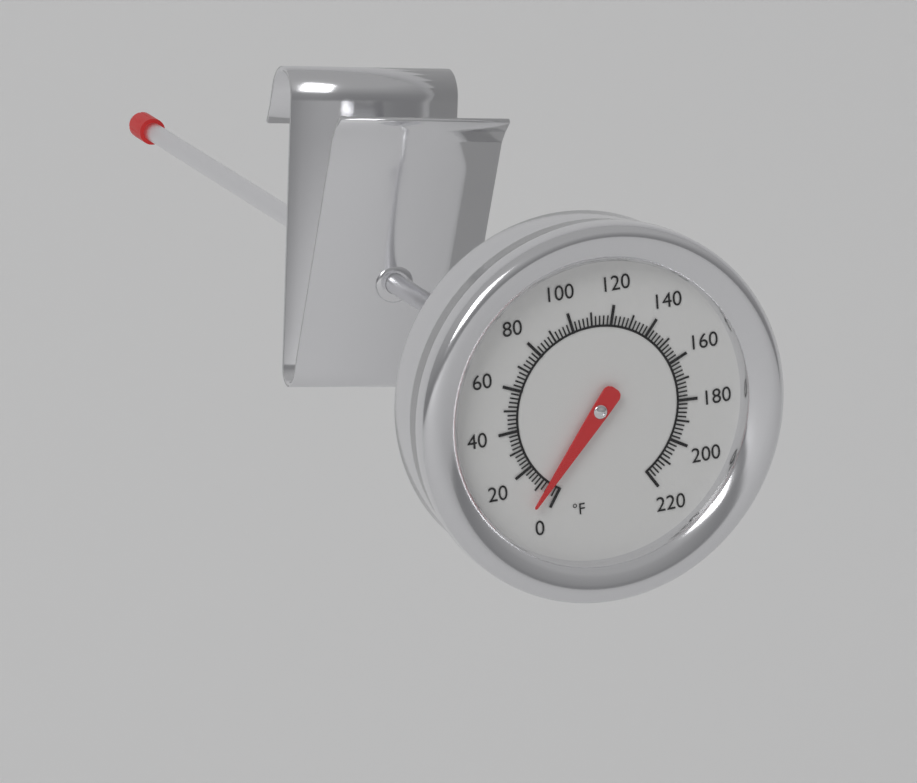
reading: 6 °F
